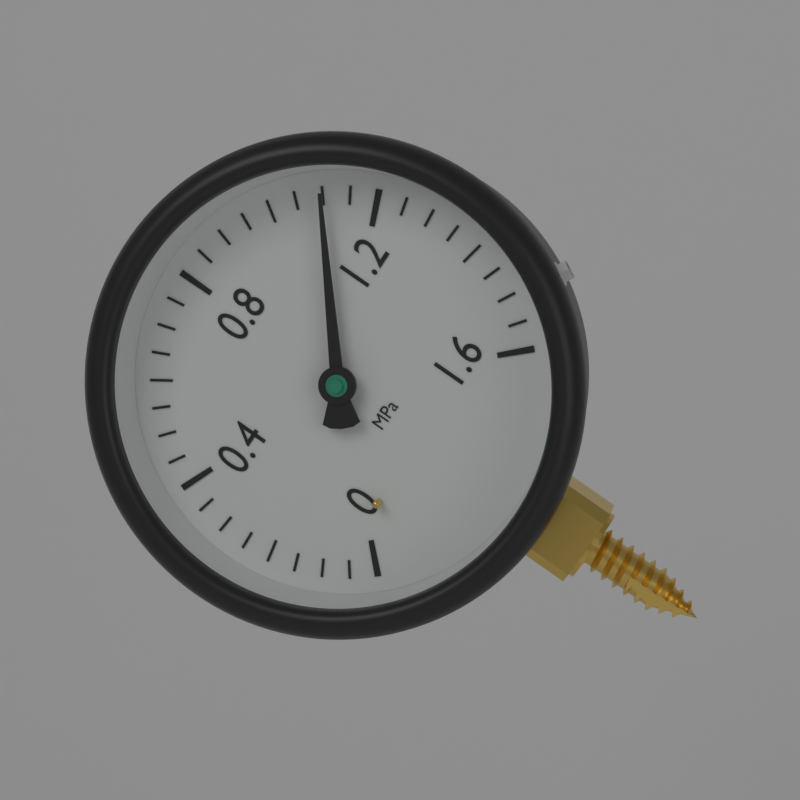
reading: 1.10 MPa
